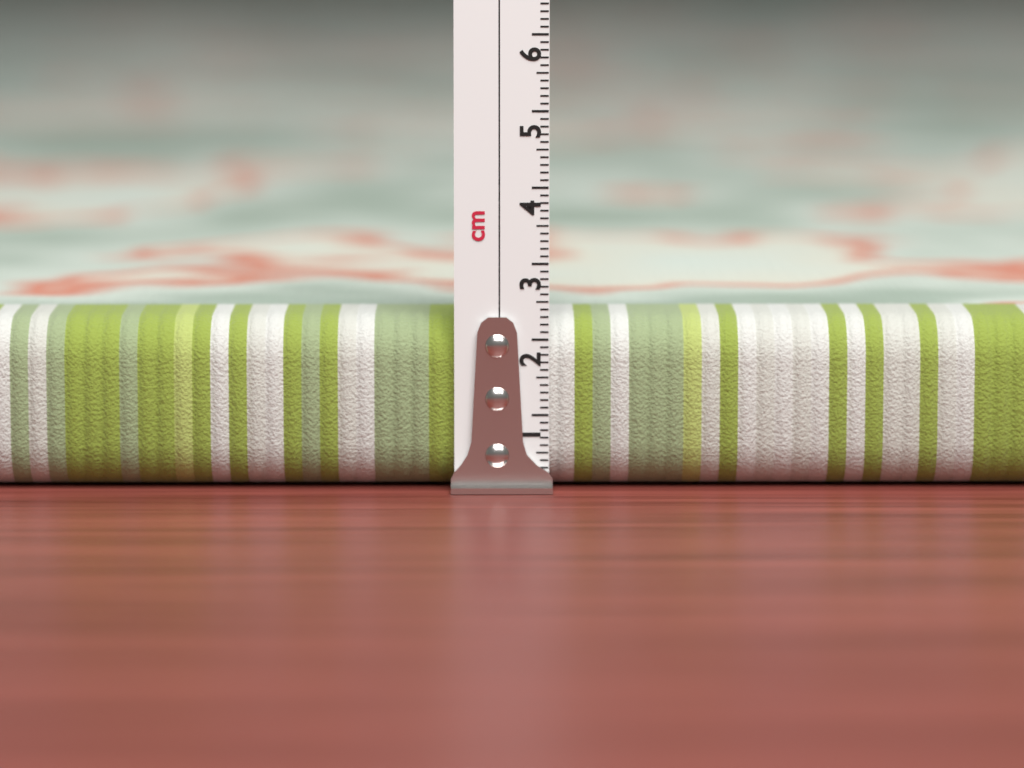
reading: 2.3 cm
